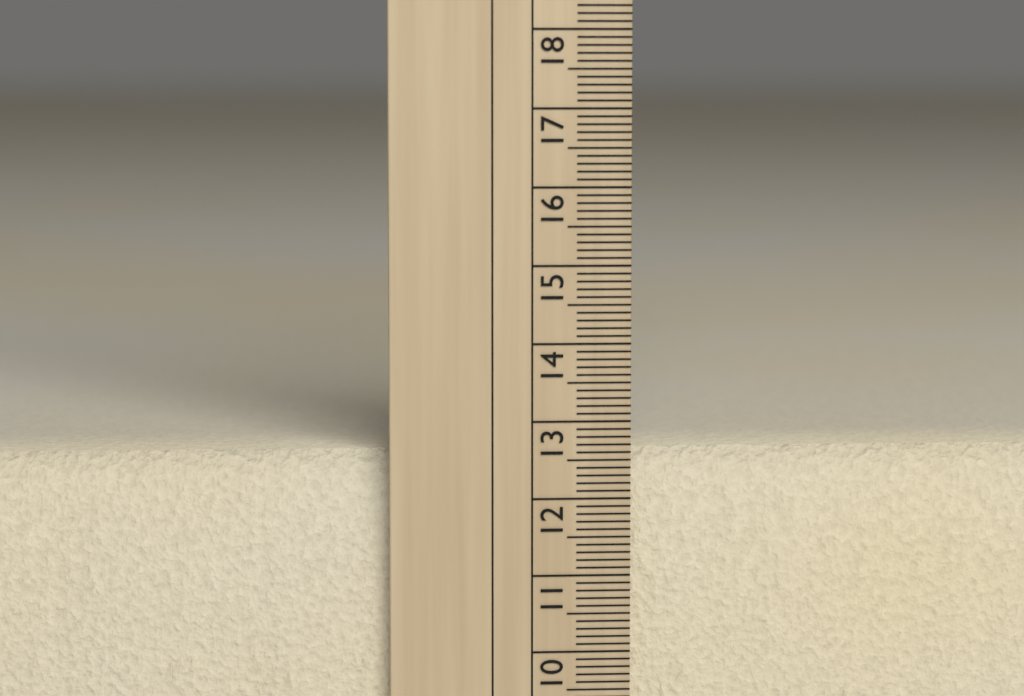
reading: 12.6 cm
